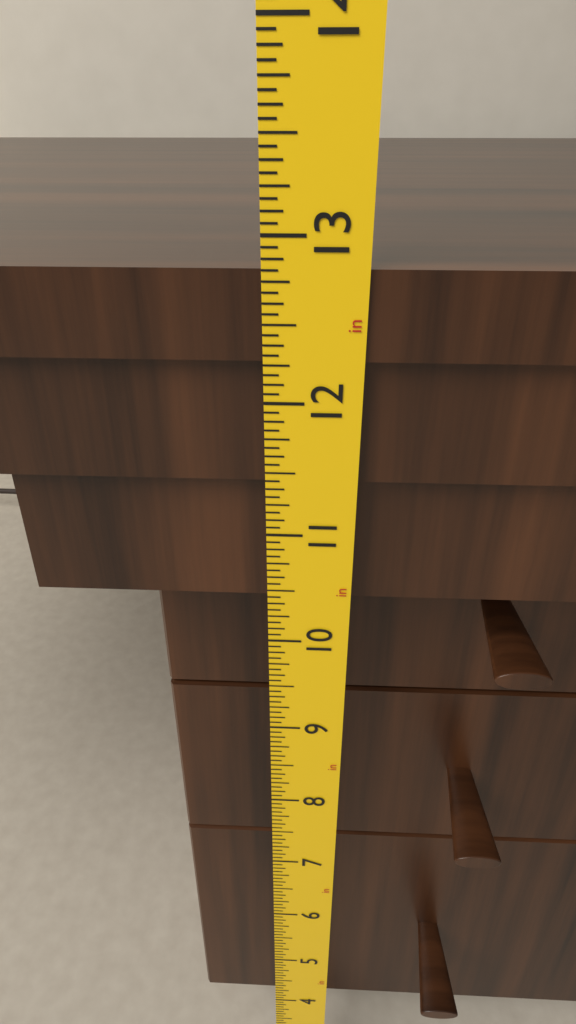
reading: 12.8125 in
